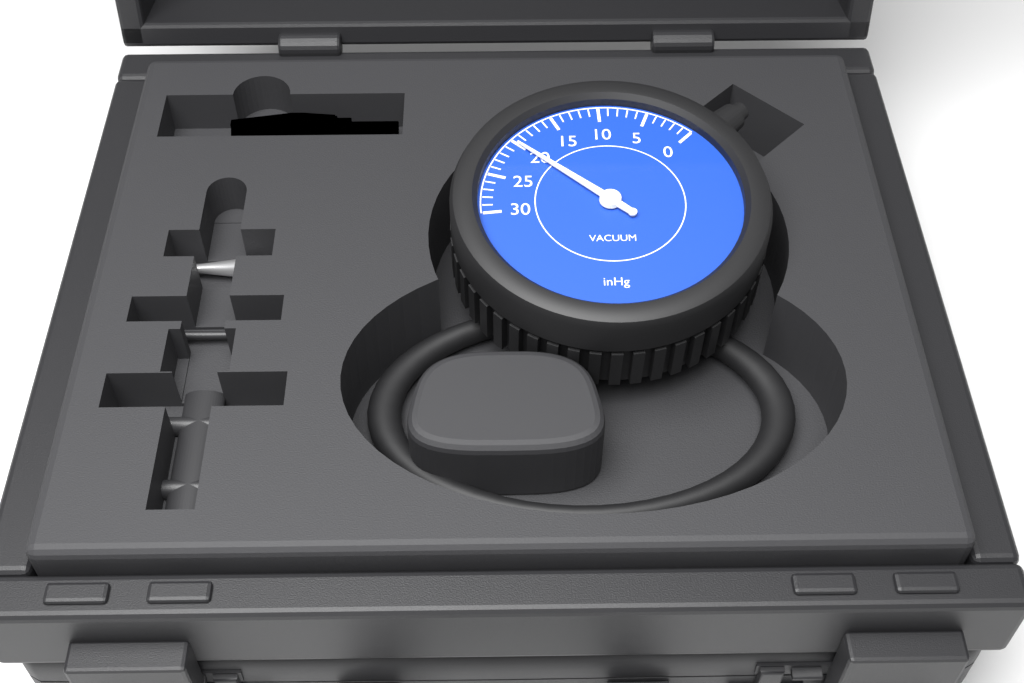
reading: 20 inHg
